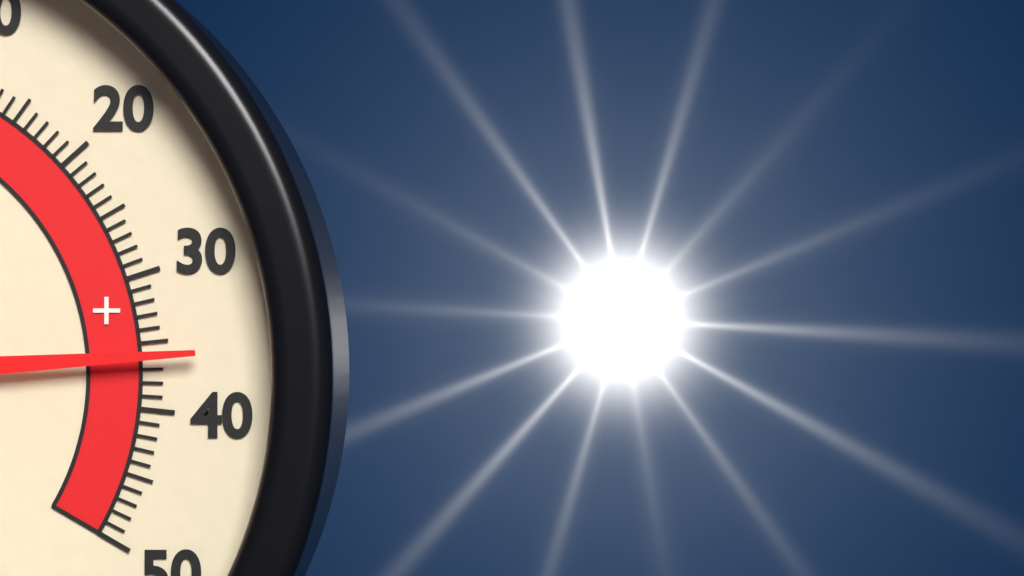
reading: 36 °C
